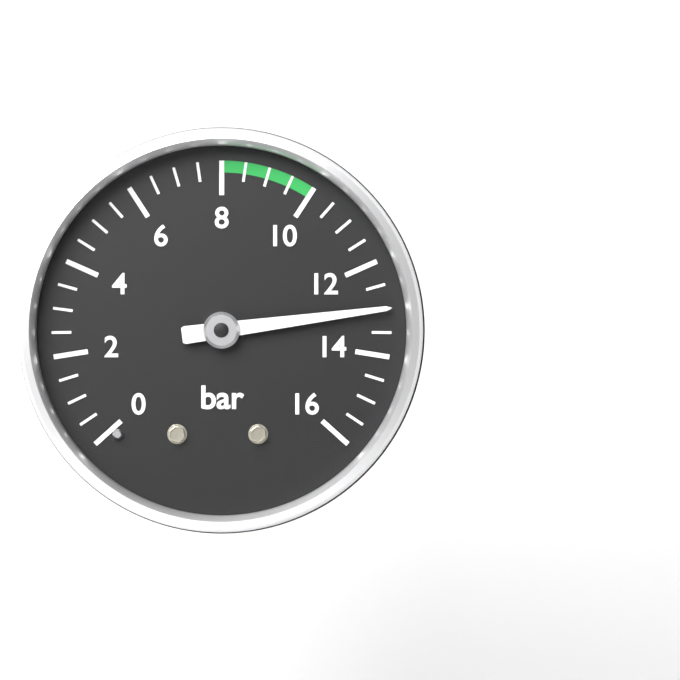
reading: 13.0 bar
